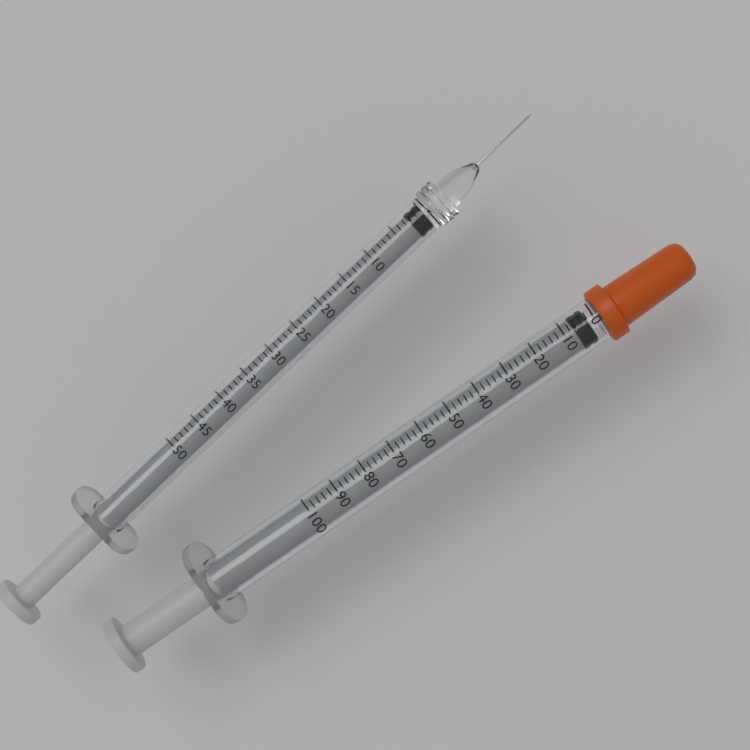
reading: 2 (no unit)
